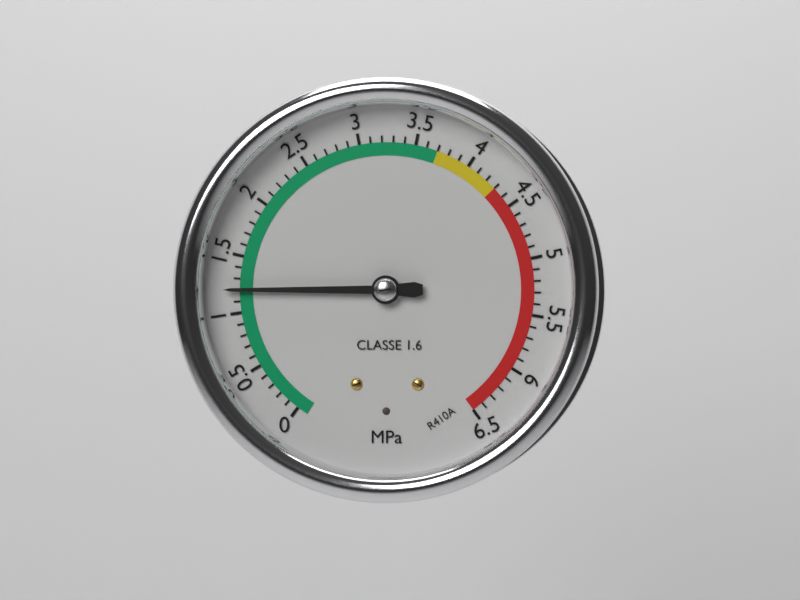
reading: 1.2 MPa
